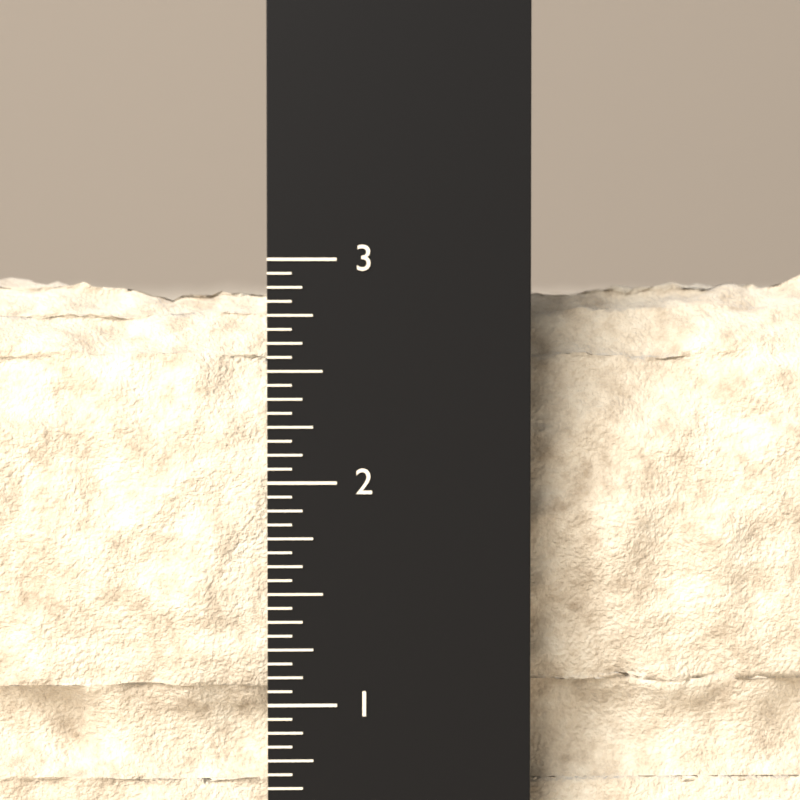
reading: 2.9375 in
